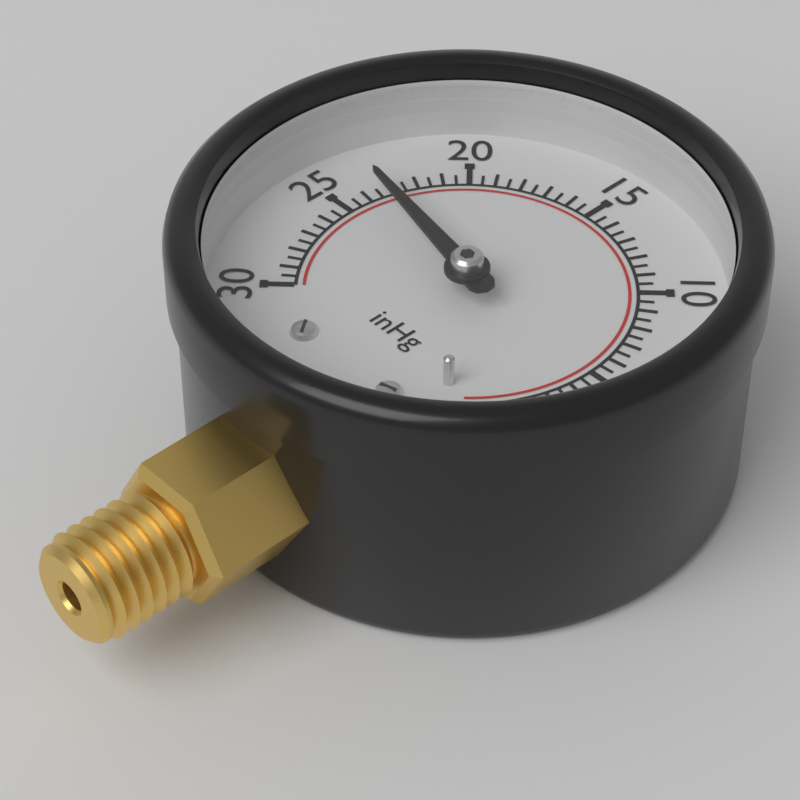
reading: 23.5 inHg
